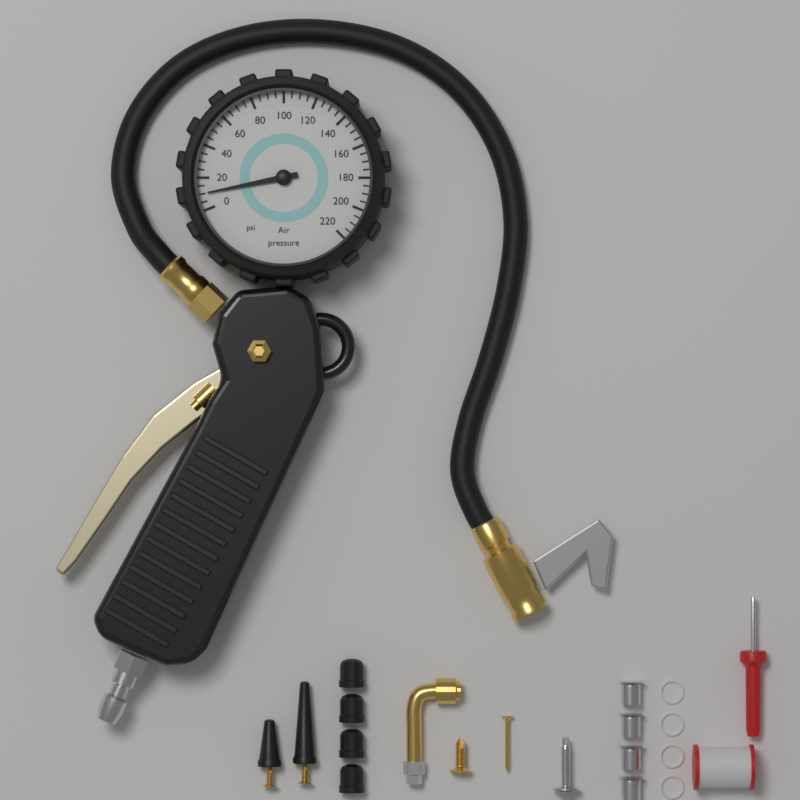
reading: 10 psi
